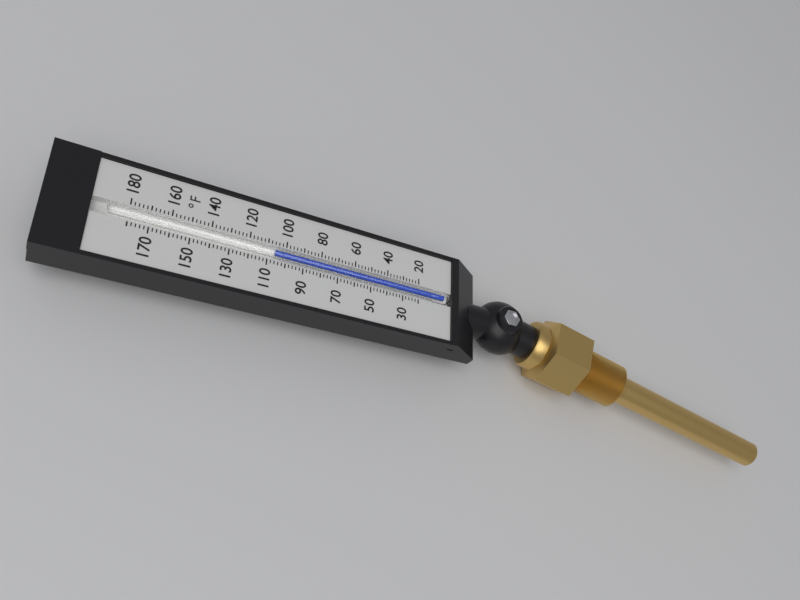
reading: 106 °F
